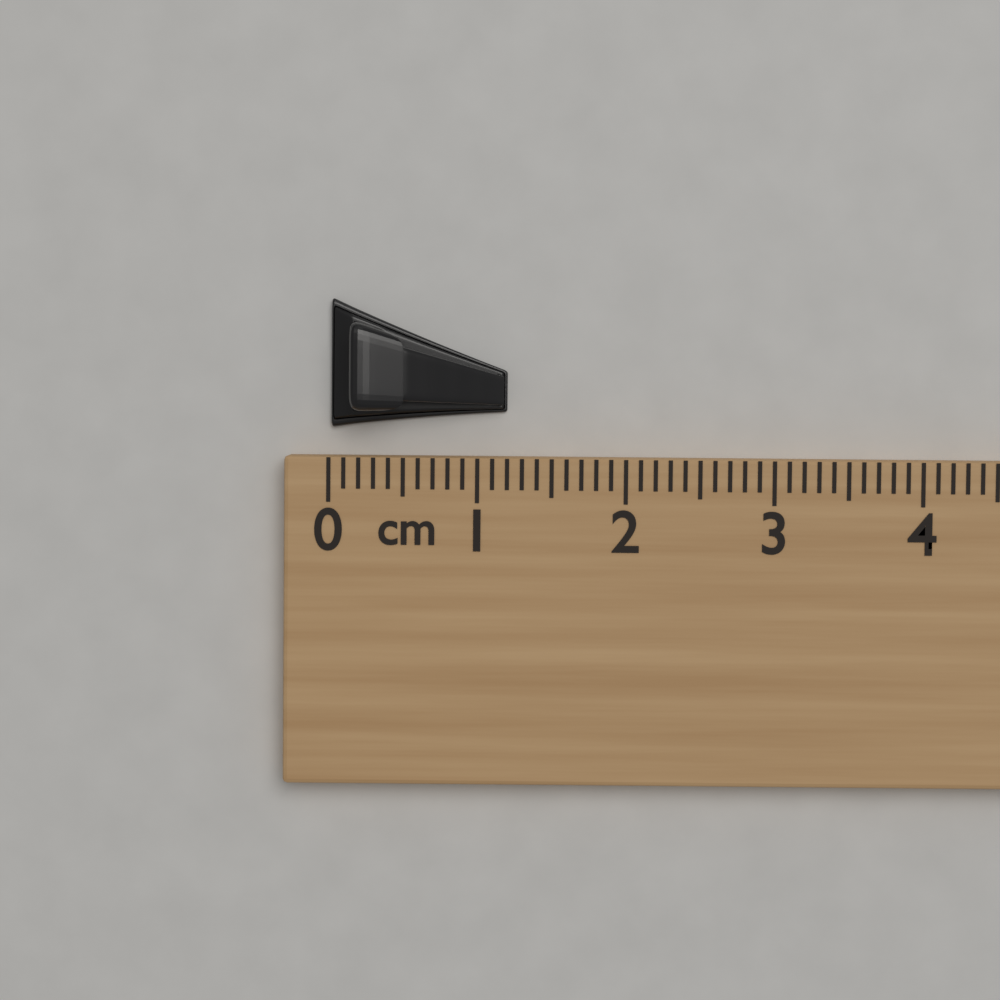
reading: 1.2 cm
